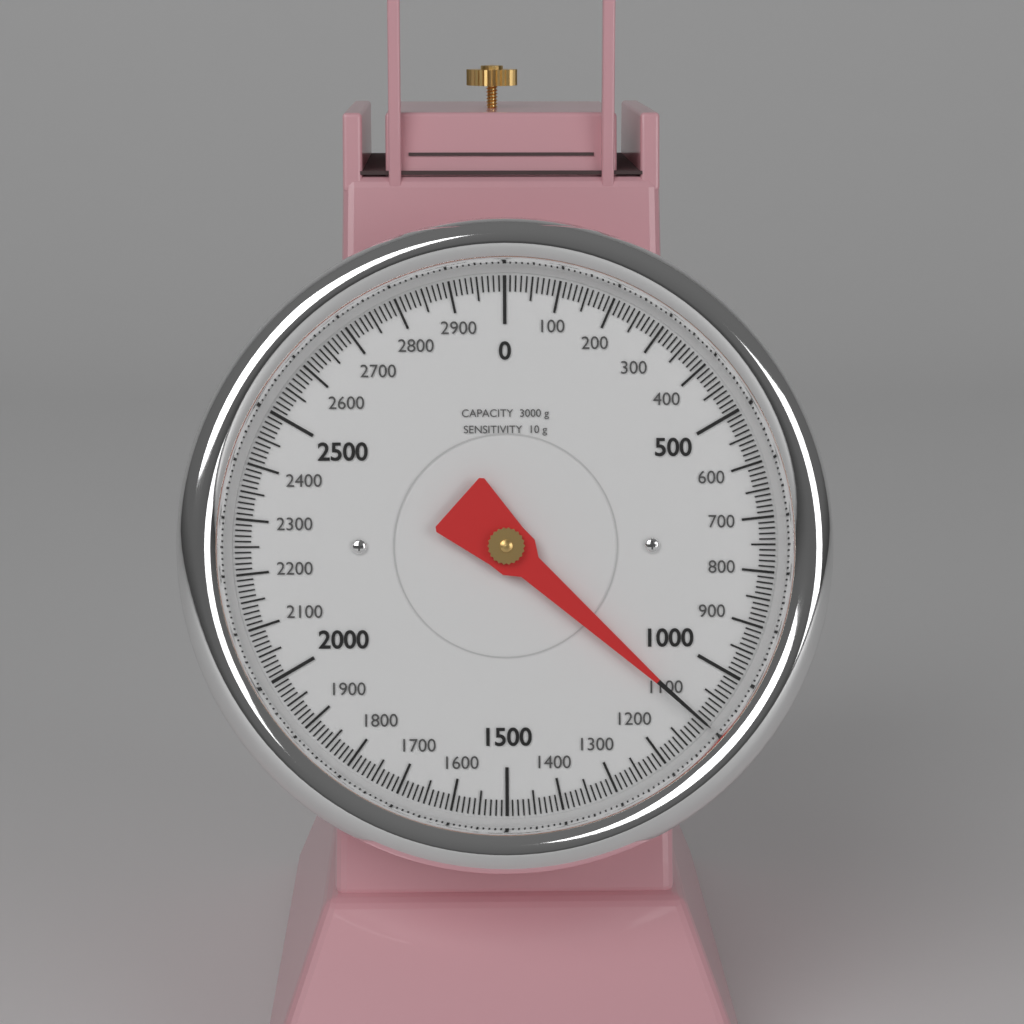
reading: 1100 g
